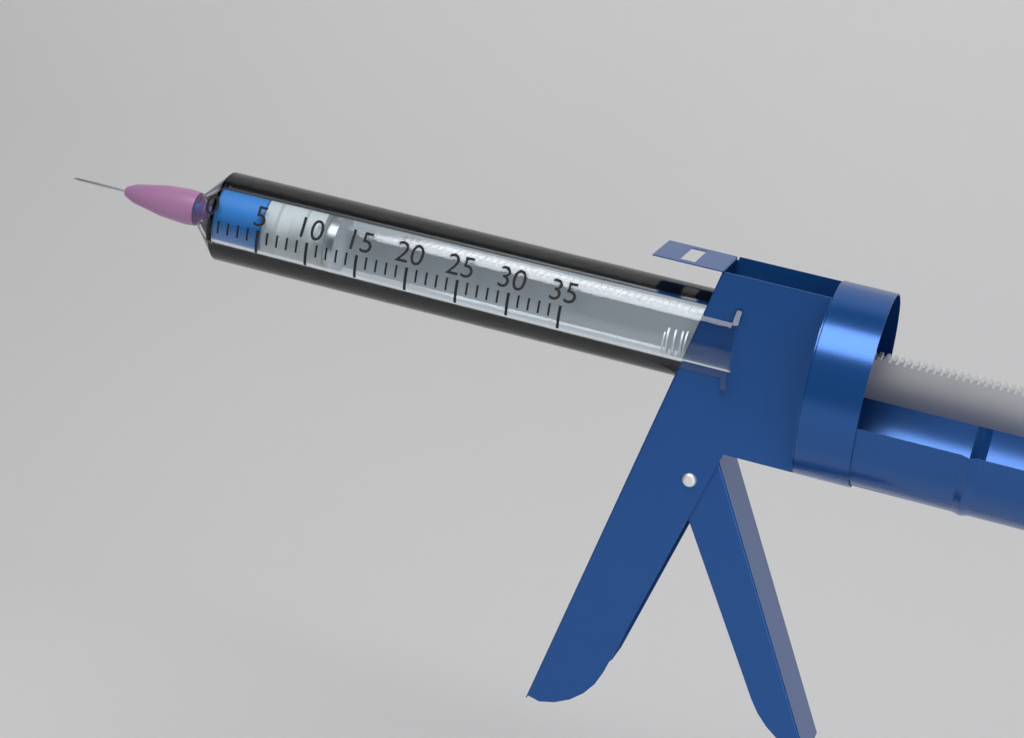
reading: 5 (no unit)
